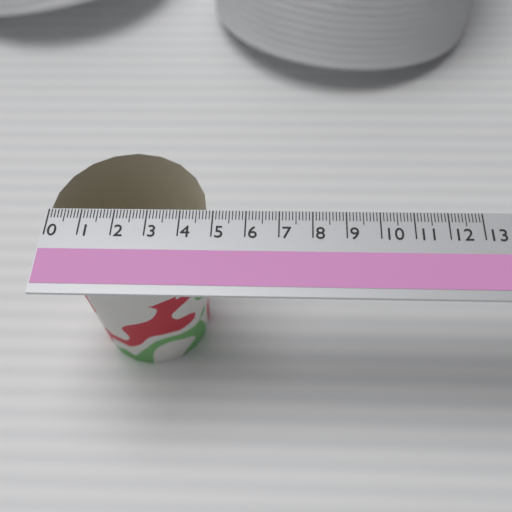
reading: 4.8 (no unit)
